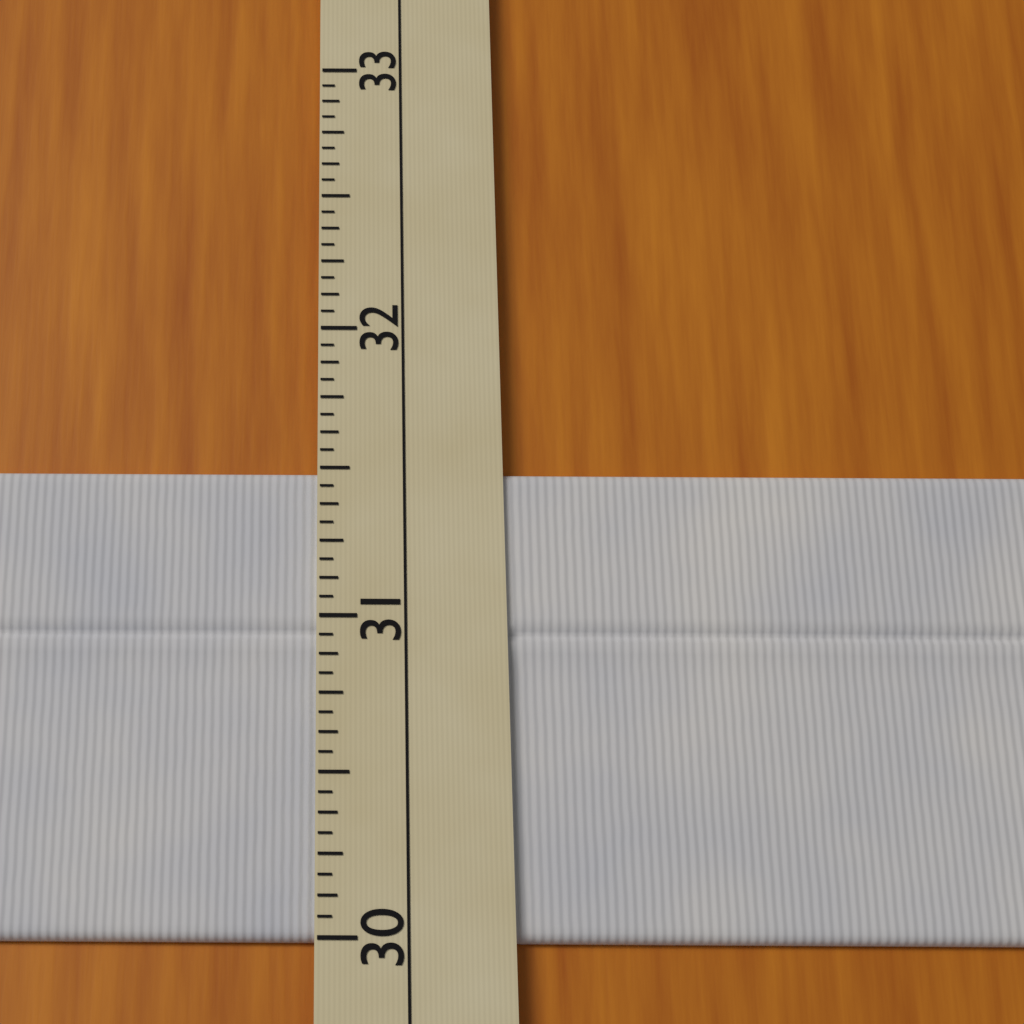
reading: 31.5000 (no unit)
